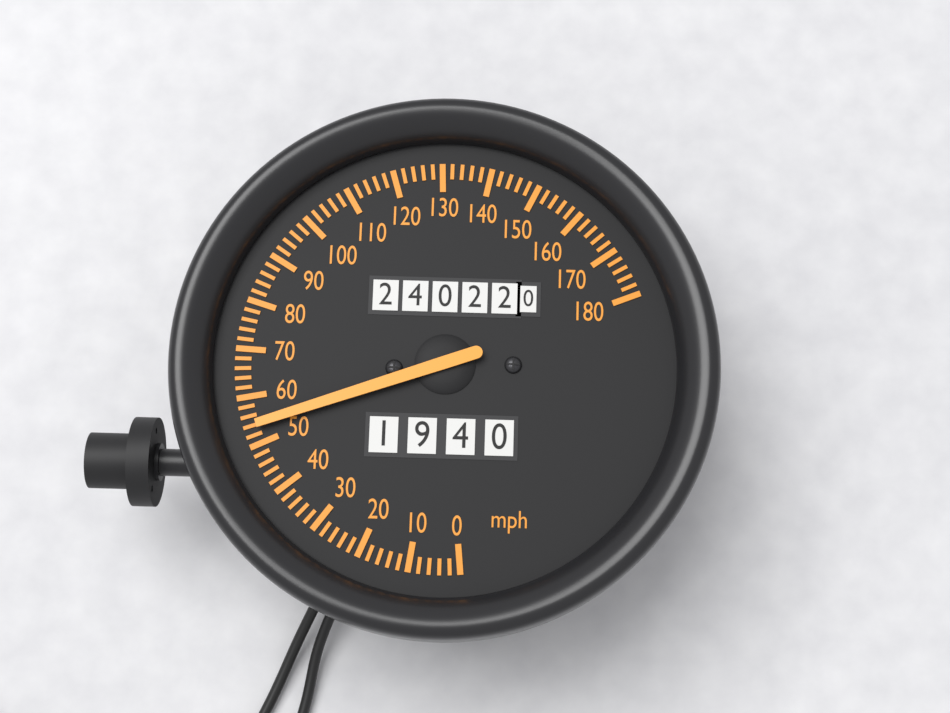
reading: 54 mph
